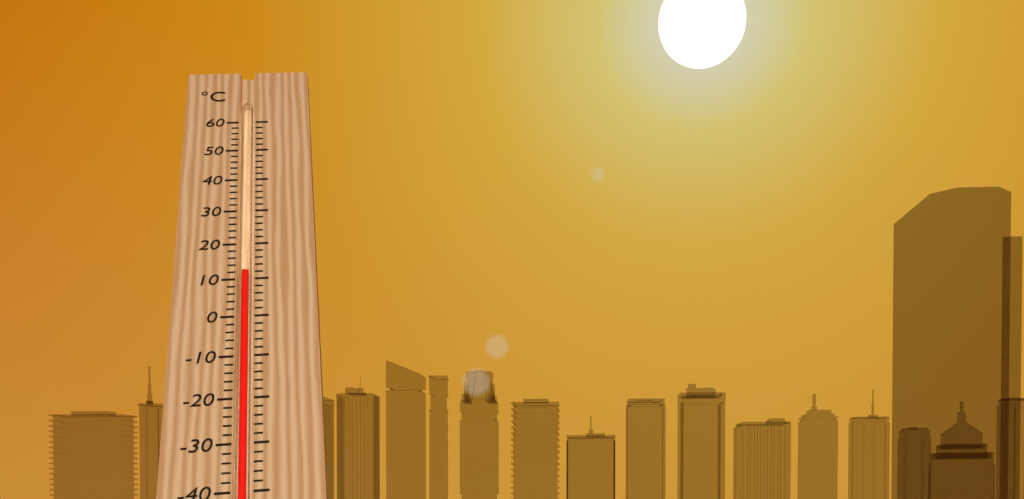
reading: 12 °C
